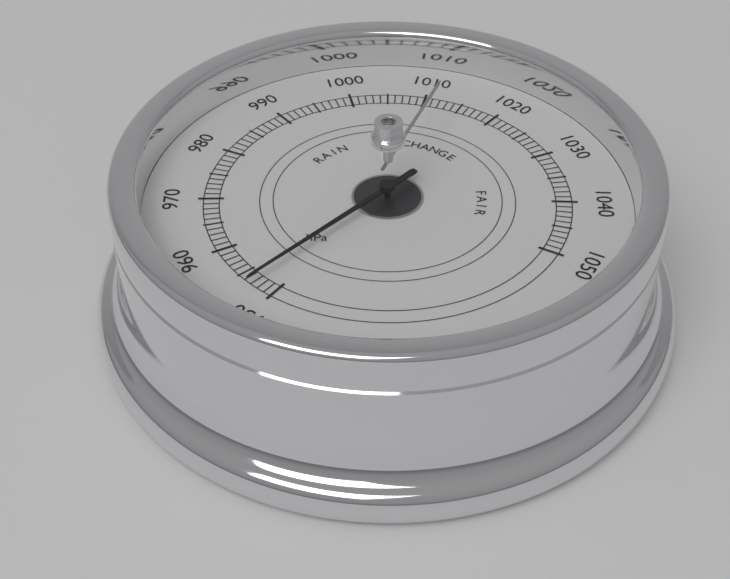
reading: 953 hPa
